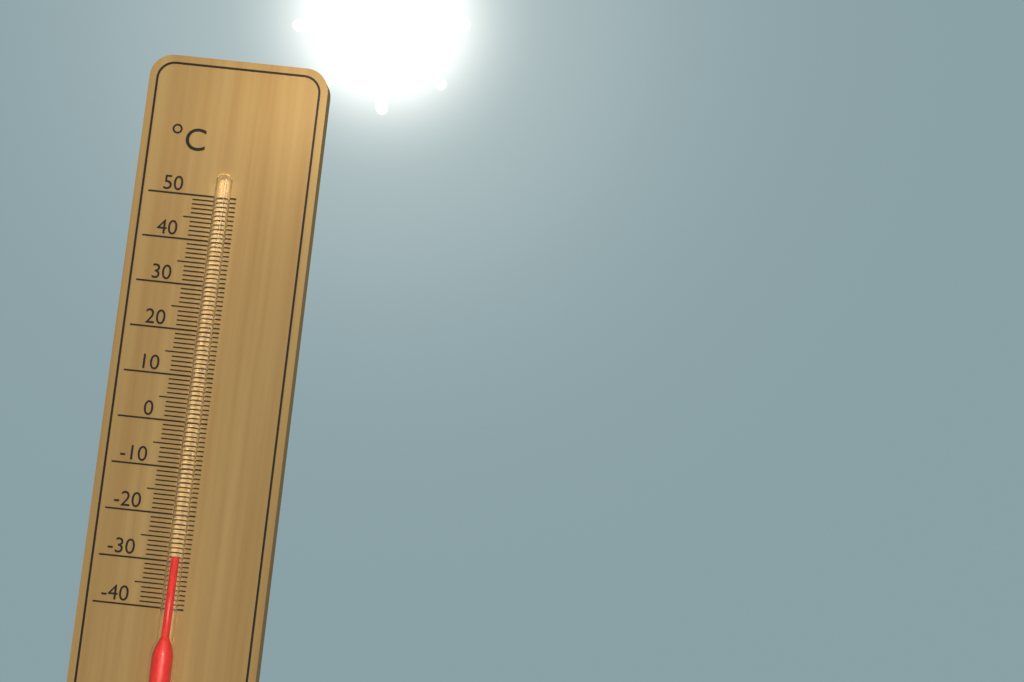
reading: -29 °C
